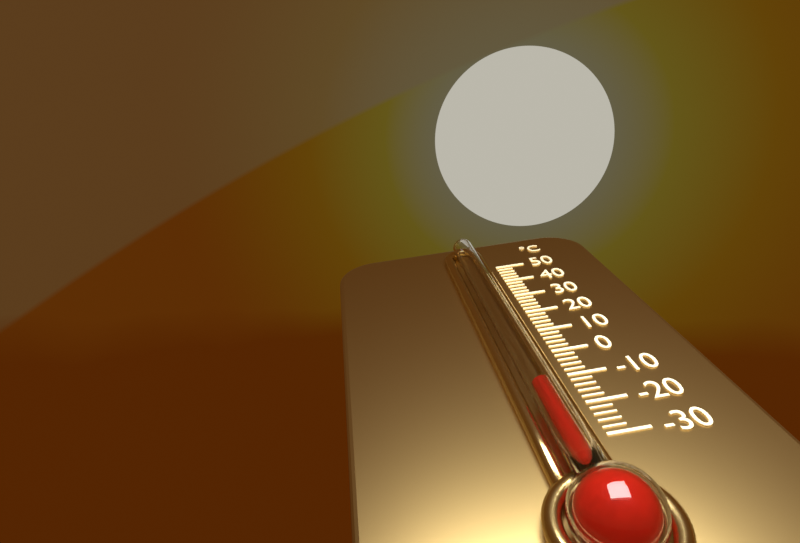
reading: -18 °C
